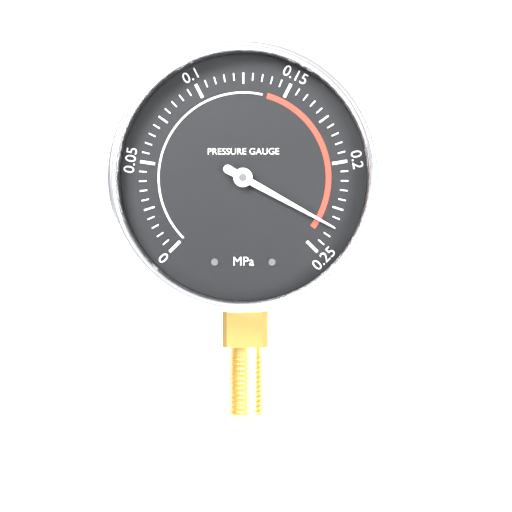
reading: 0.235 MPa
